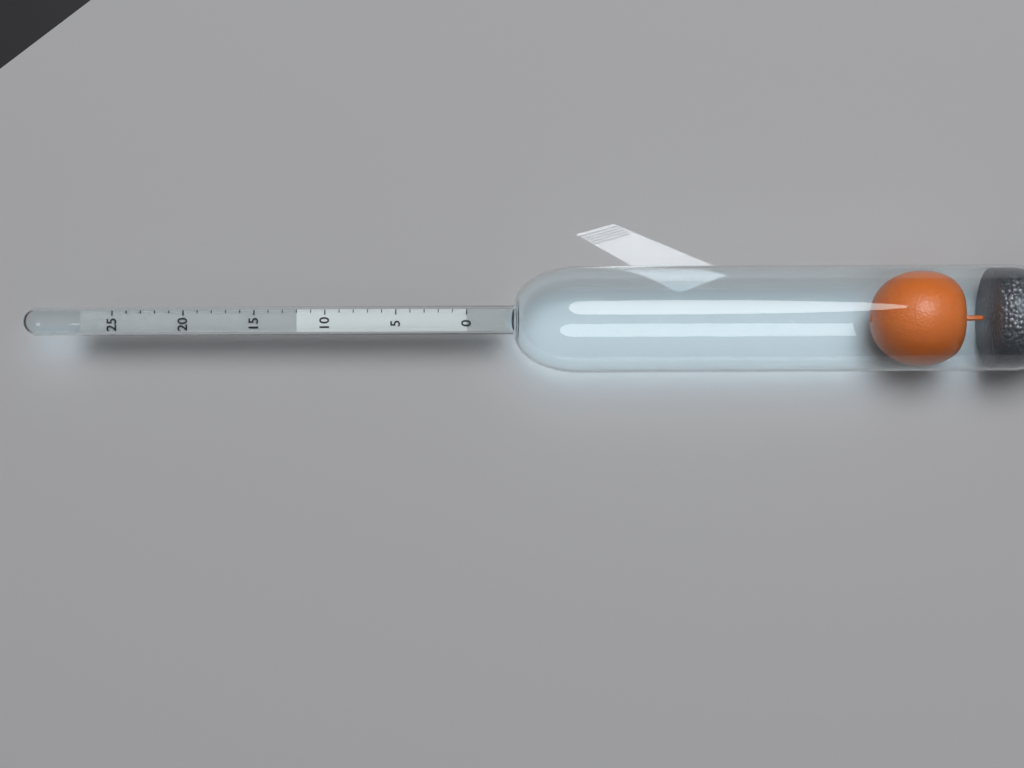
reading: 12 (no unit)
